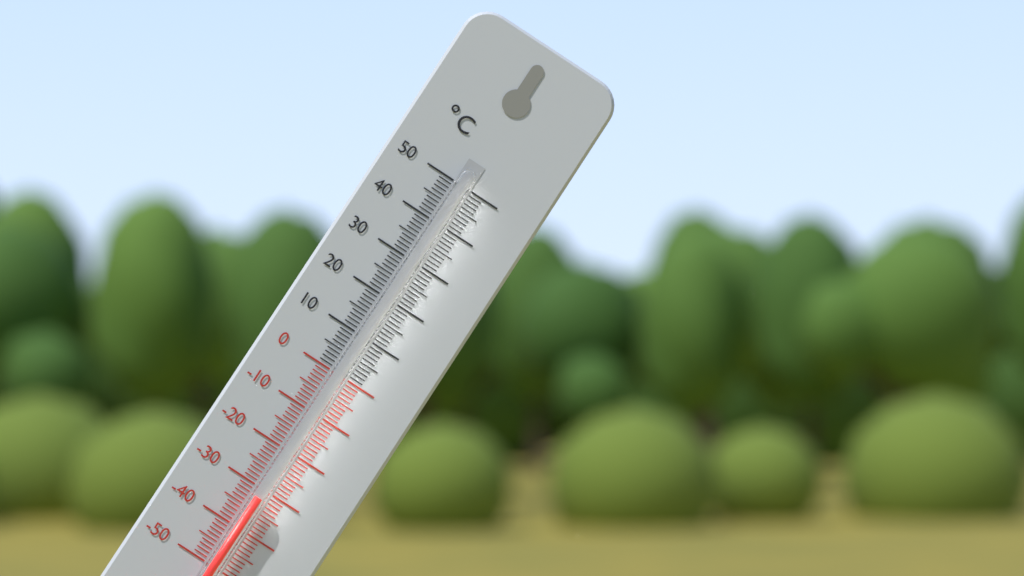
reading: -32 °C
